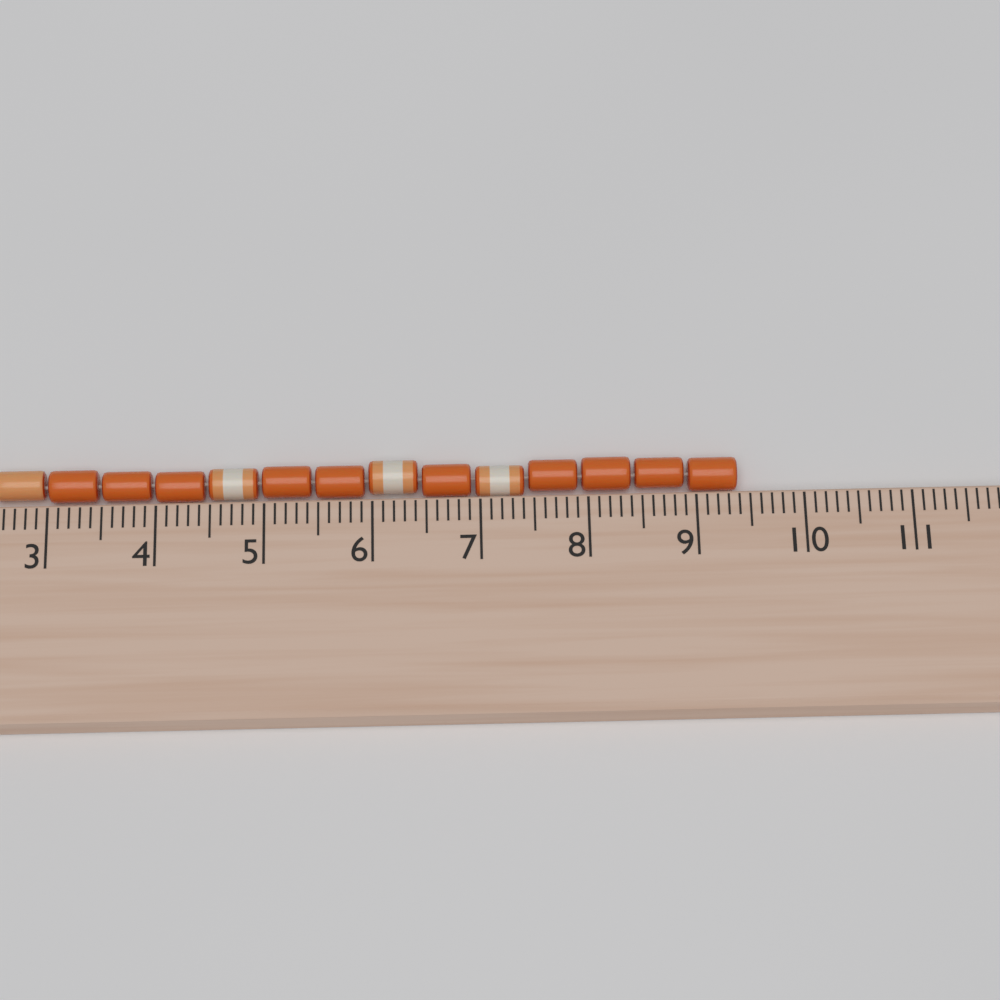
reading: 9.4 cm
